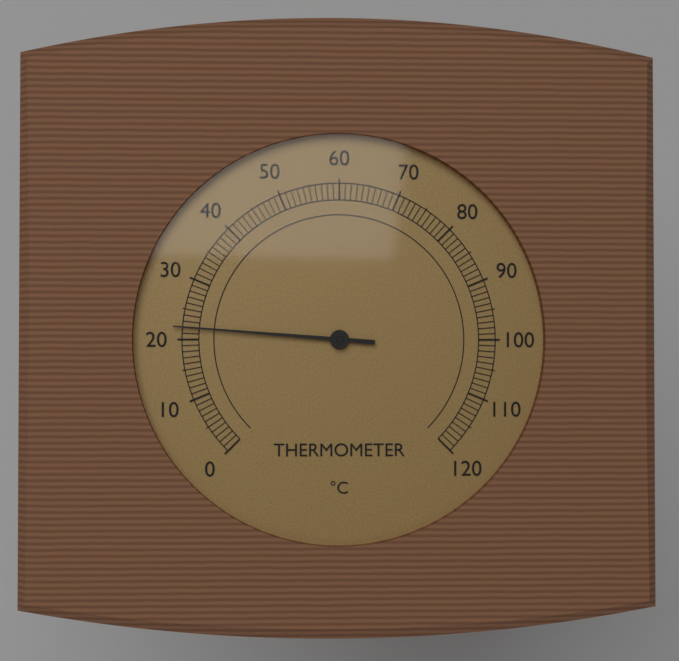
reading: 22 °C
